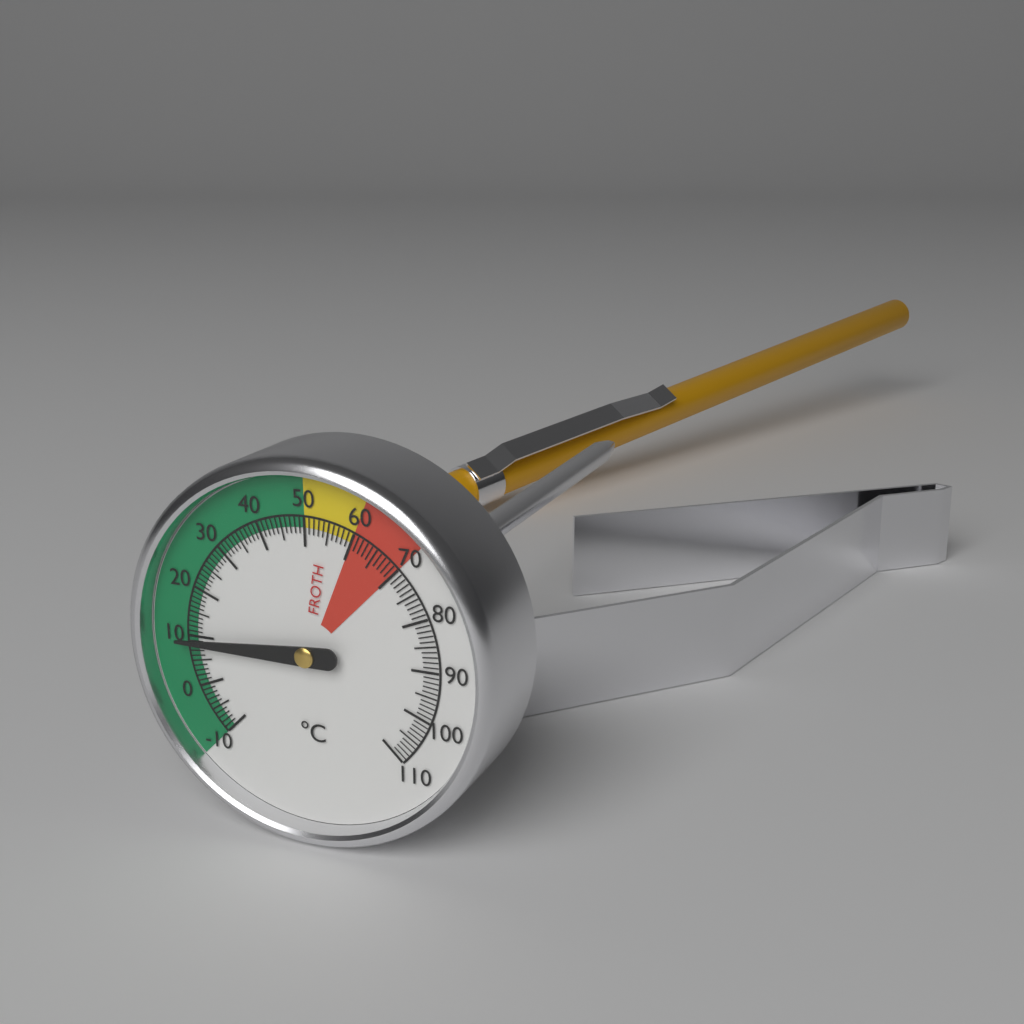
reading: 9 °C
